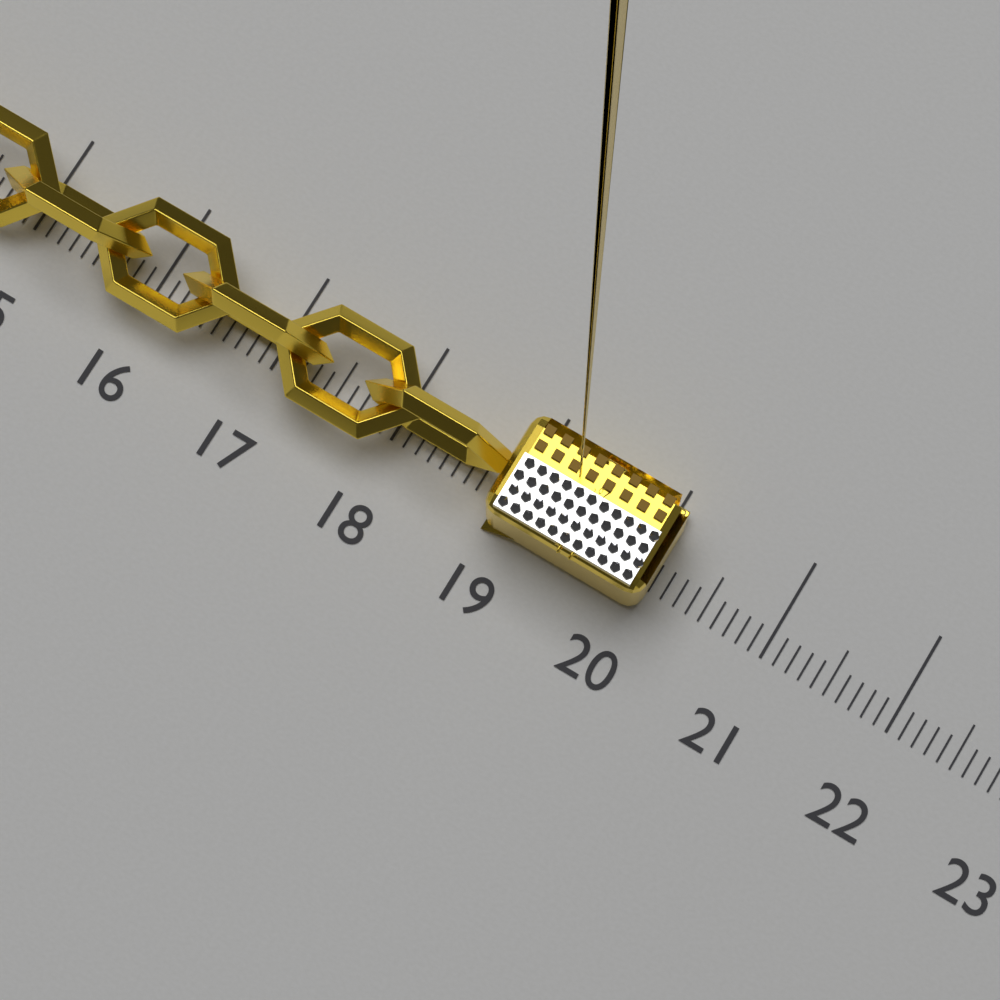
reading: 20.1 (no unit)
